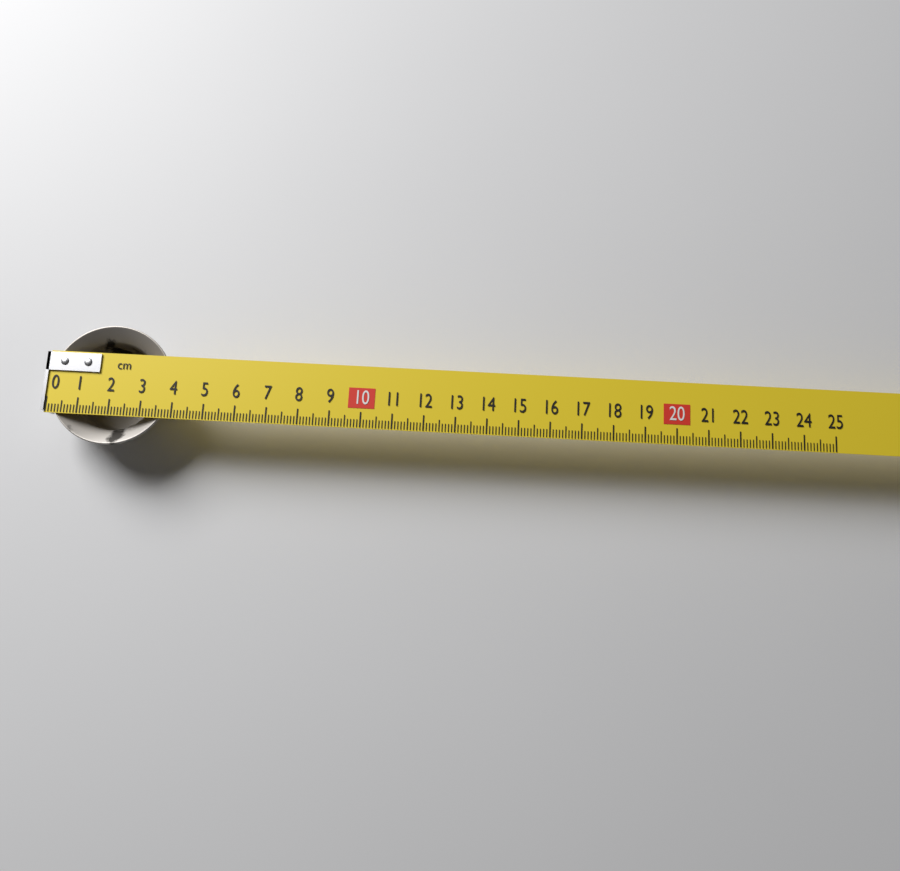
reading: 3.9 cm
